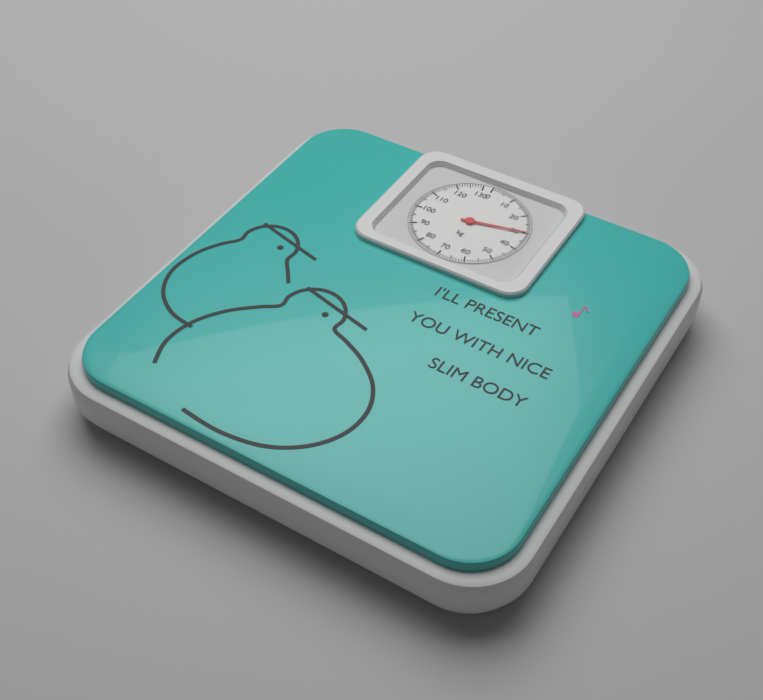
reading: 30 kg
